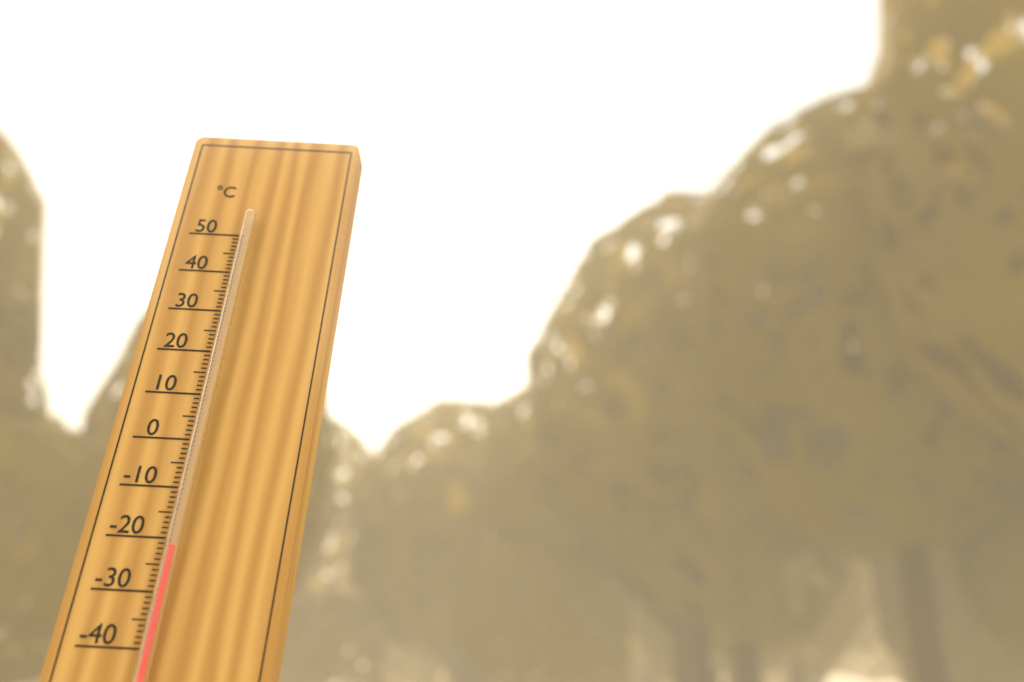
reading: -22 °C
